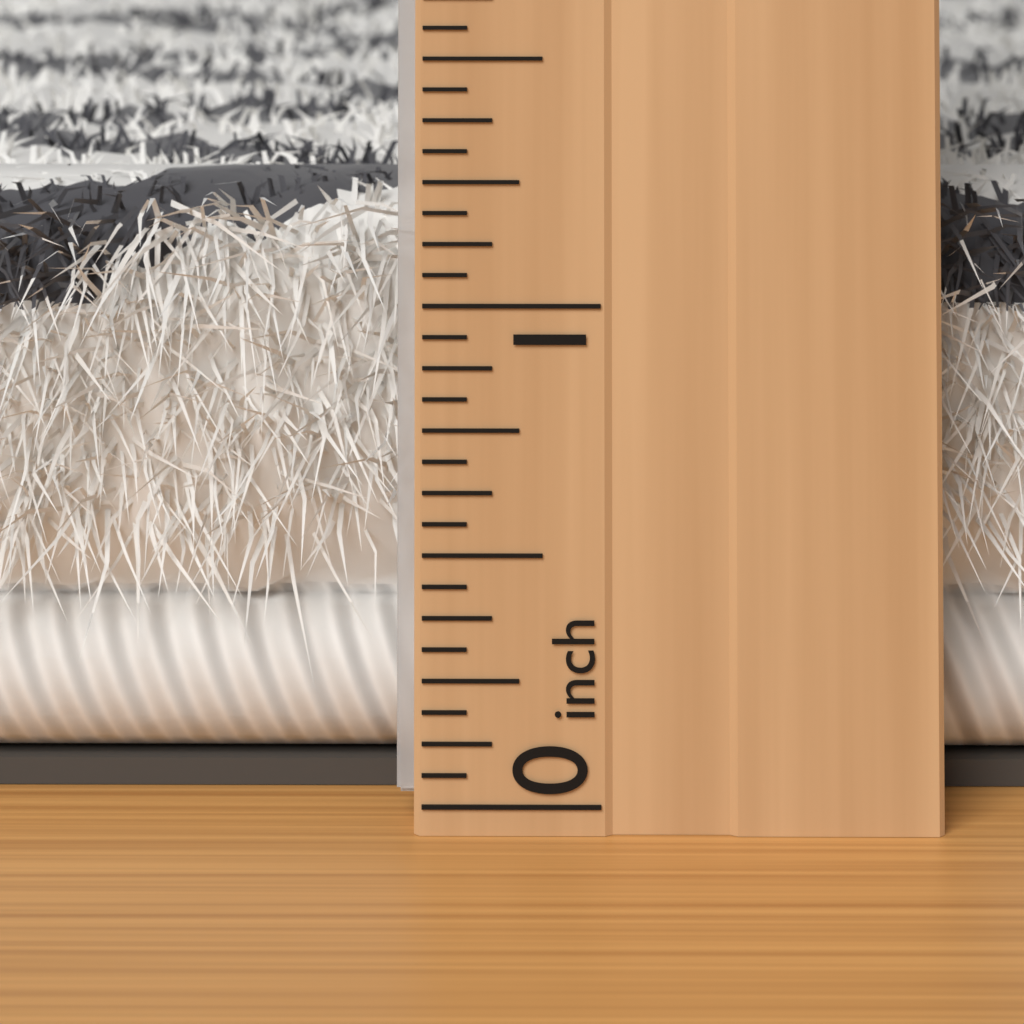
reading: 1.1875 inch
